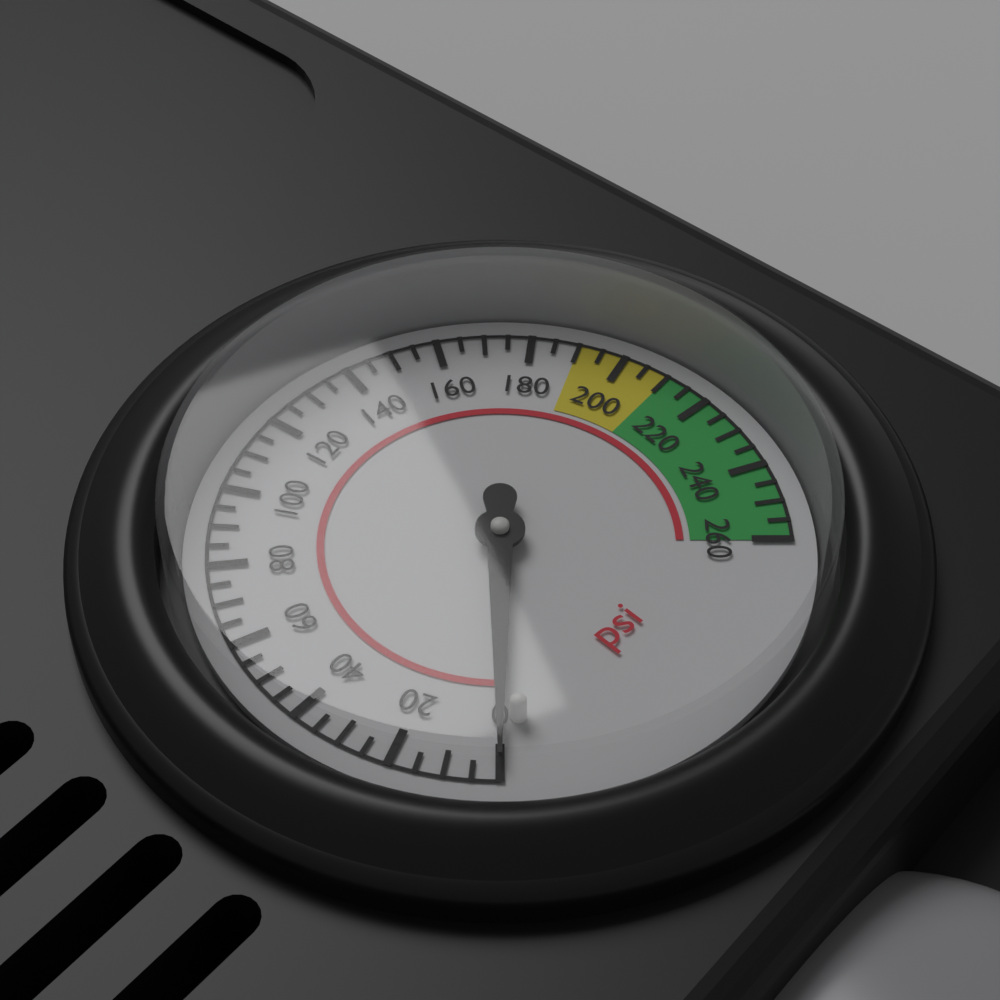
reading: 0 psi
